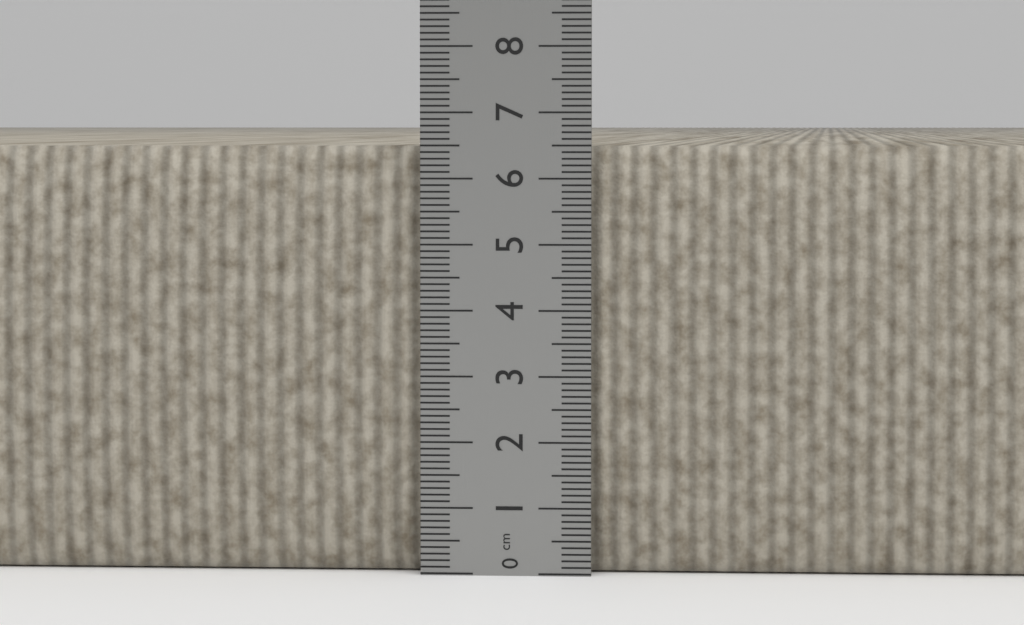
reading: 6.5 cm
